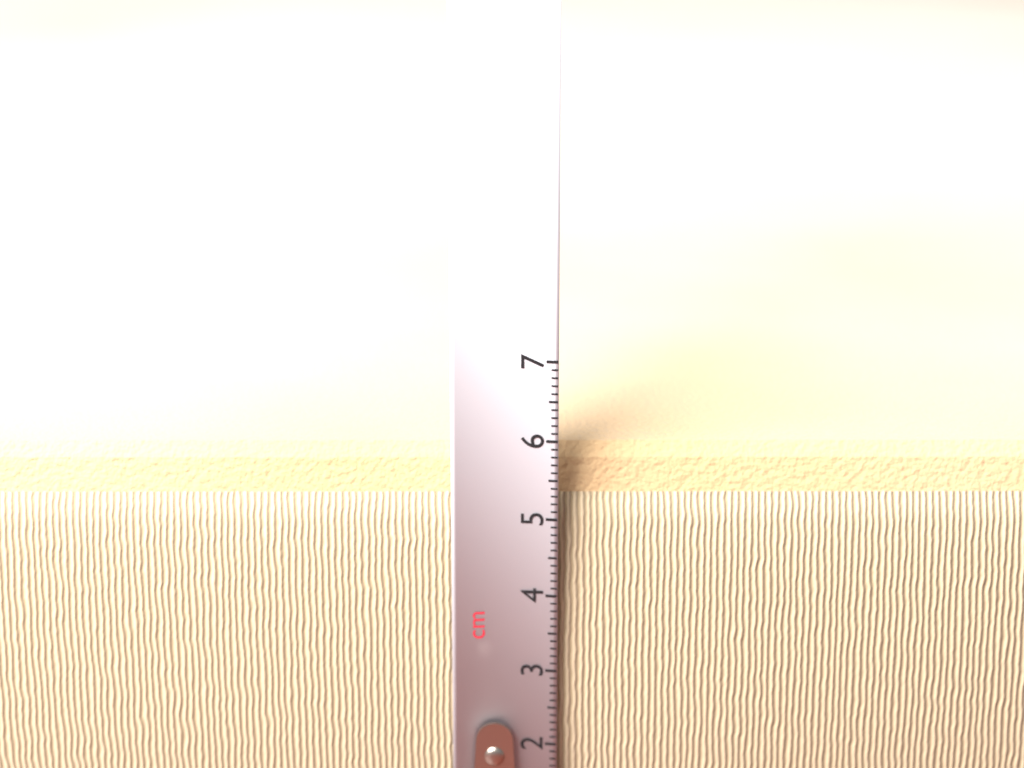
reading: 5.8 cm
